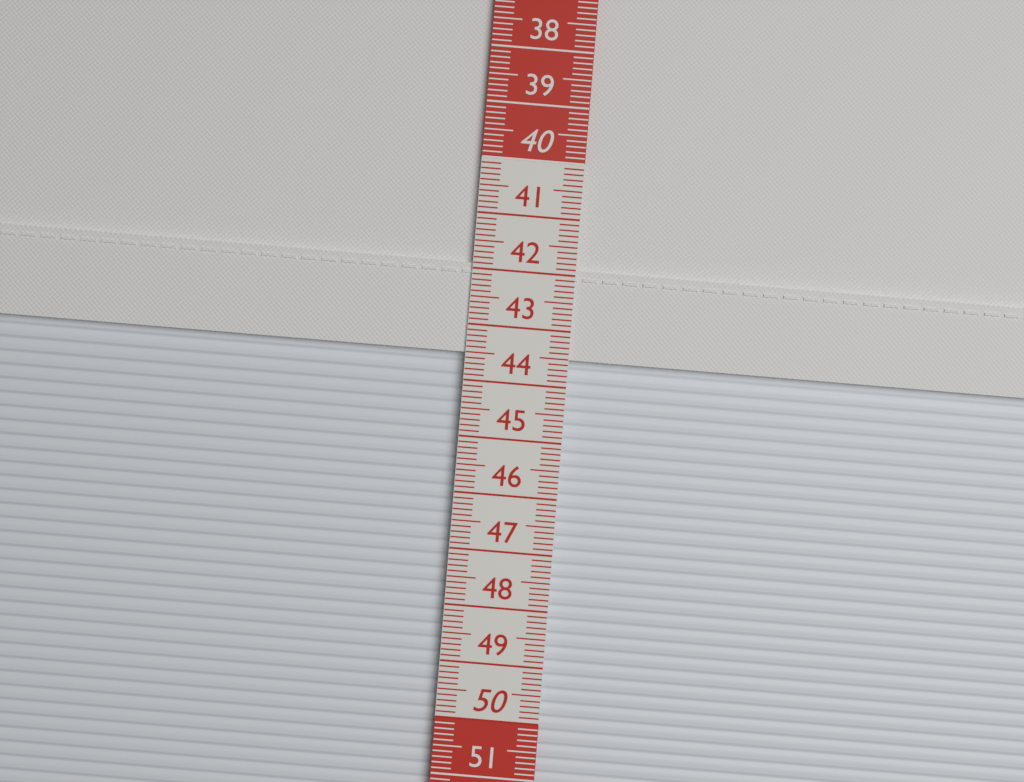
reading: 43.5 cm
